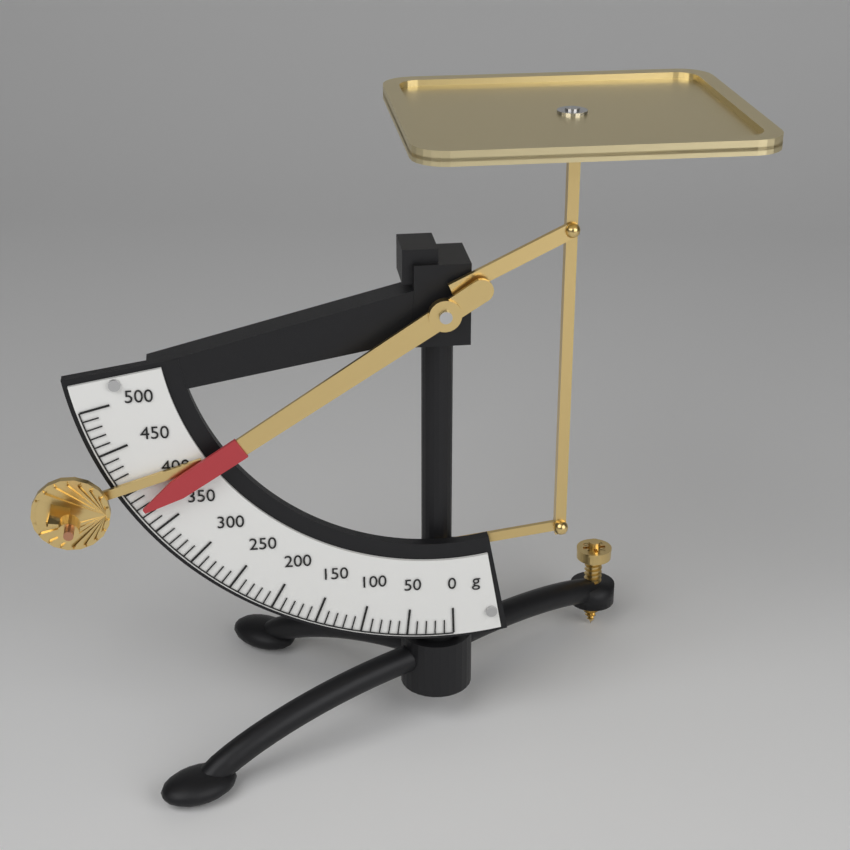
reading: 380 g
